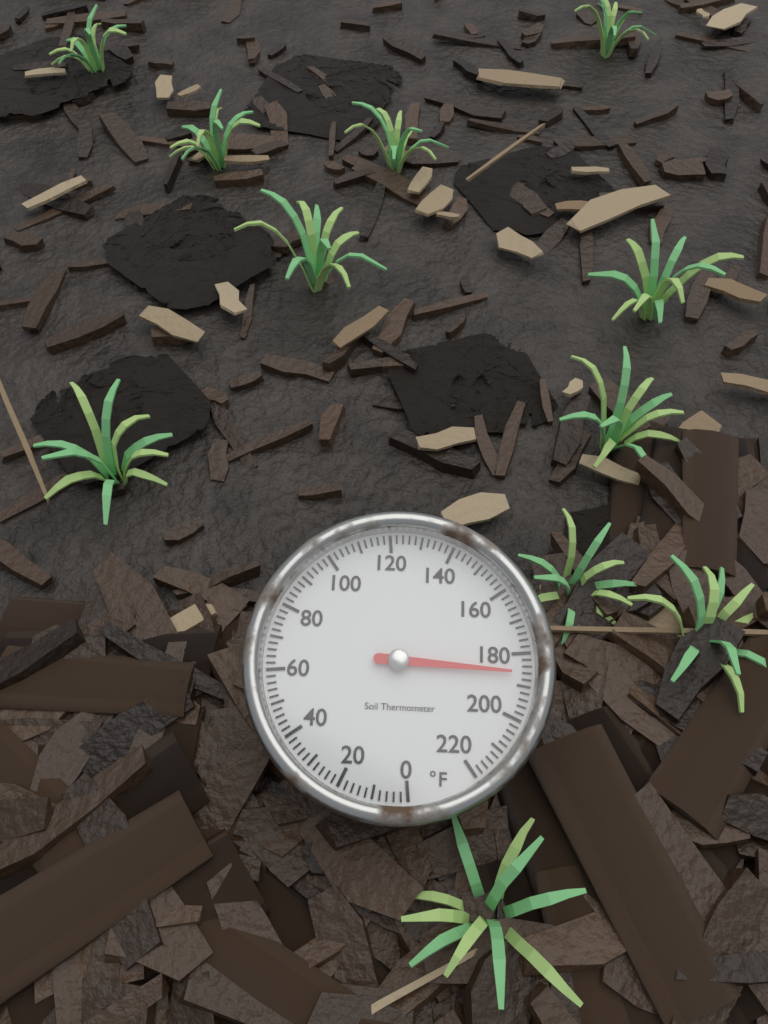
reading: 186 °F
